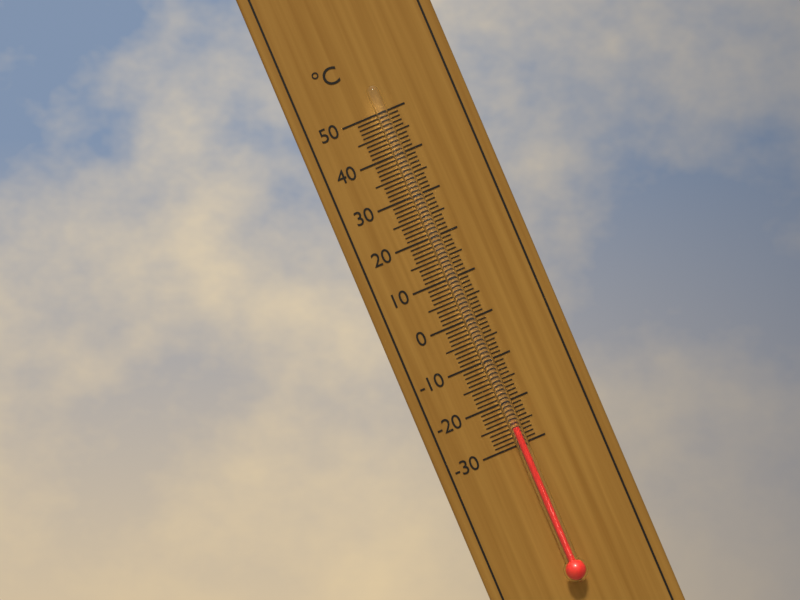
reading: -26 °C
